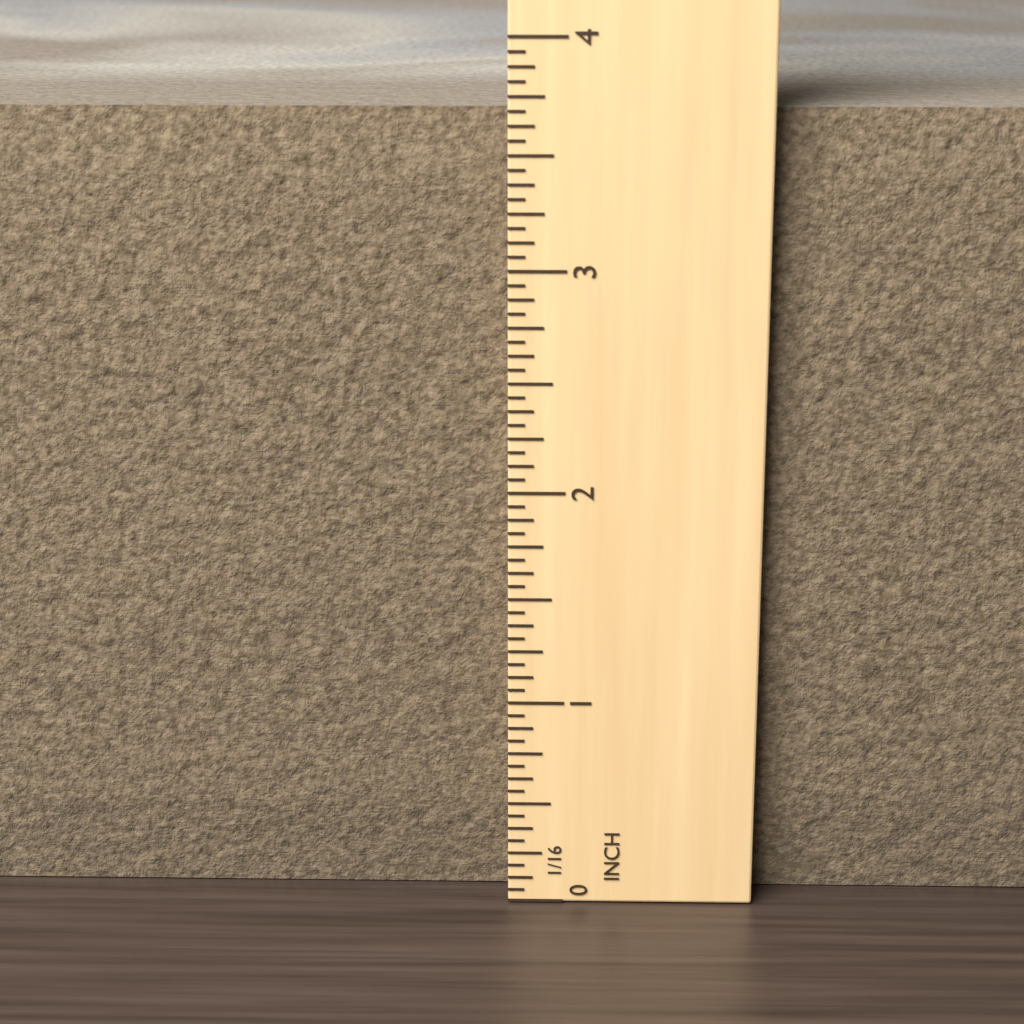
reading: 3.6875 in
